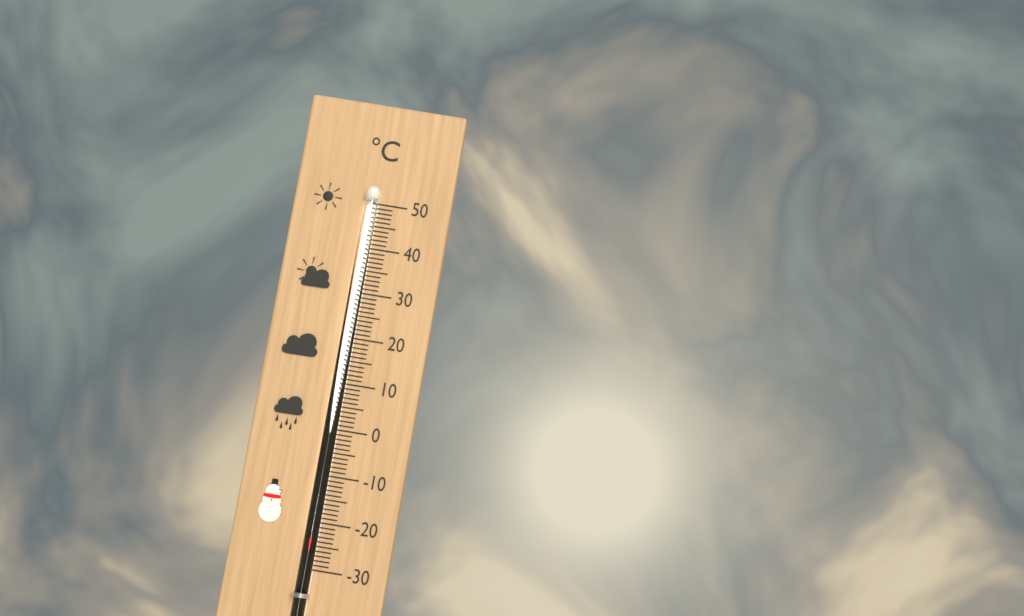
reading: -23 °C
